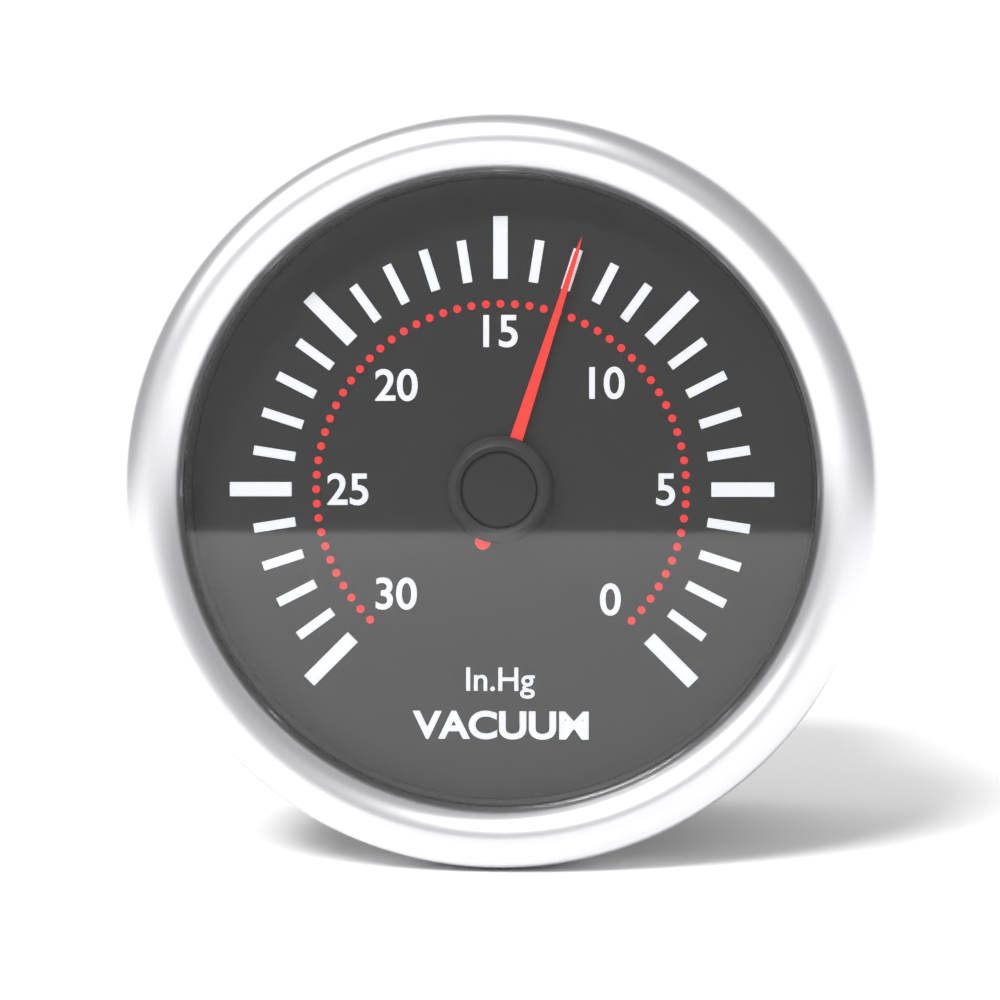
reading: 13 inHg
